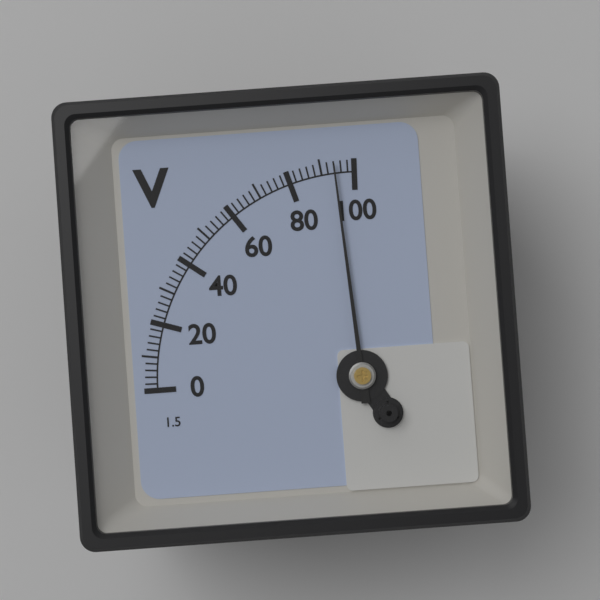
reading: 94 V
